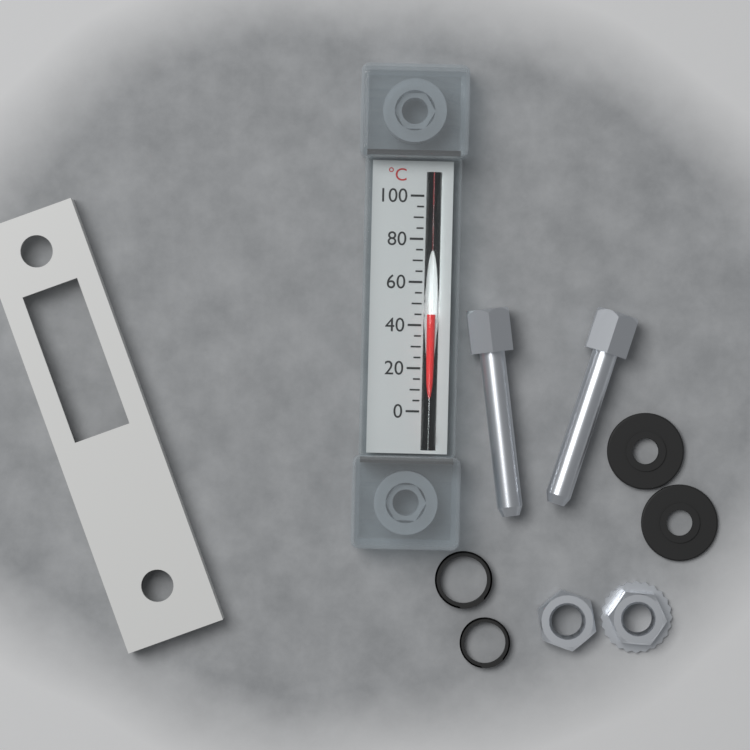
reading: 45 °C
